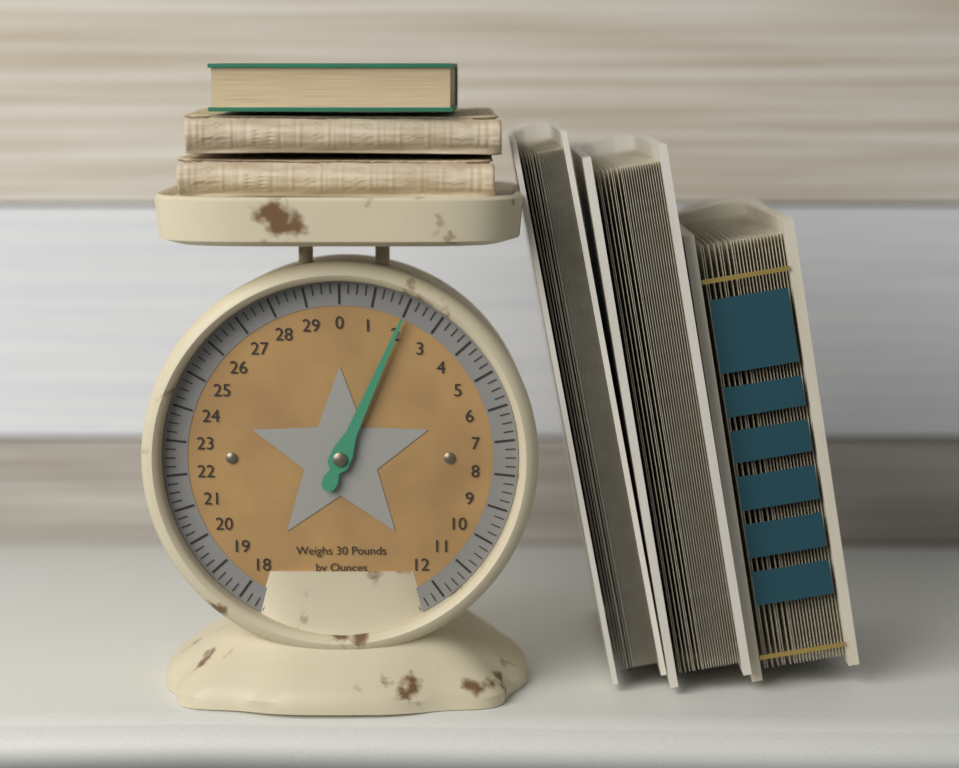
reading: 2.00 lb
